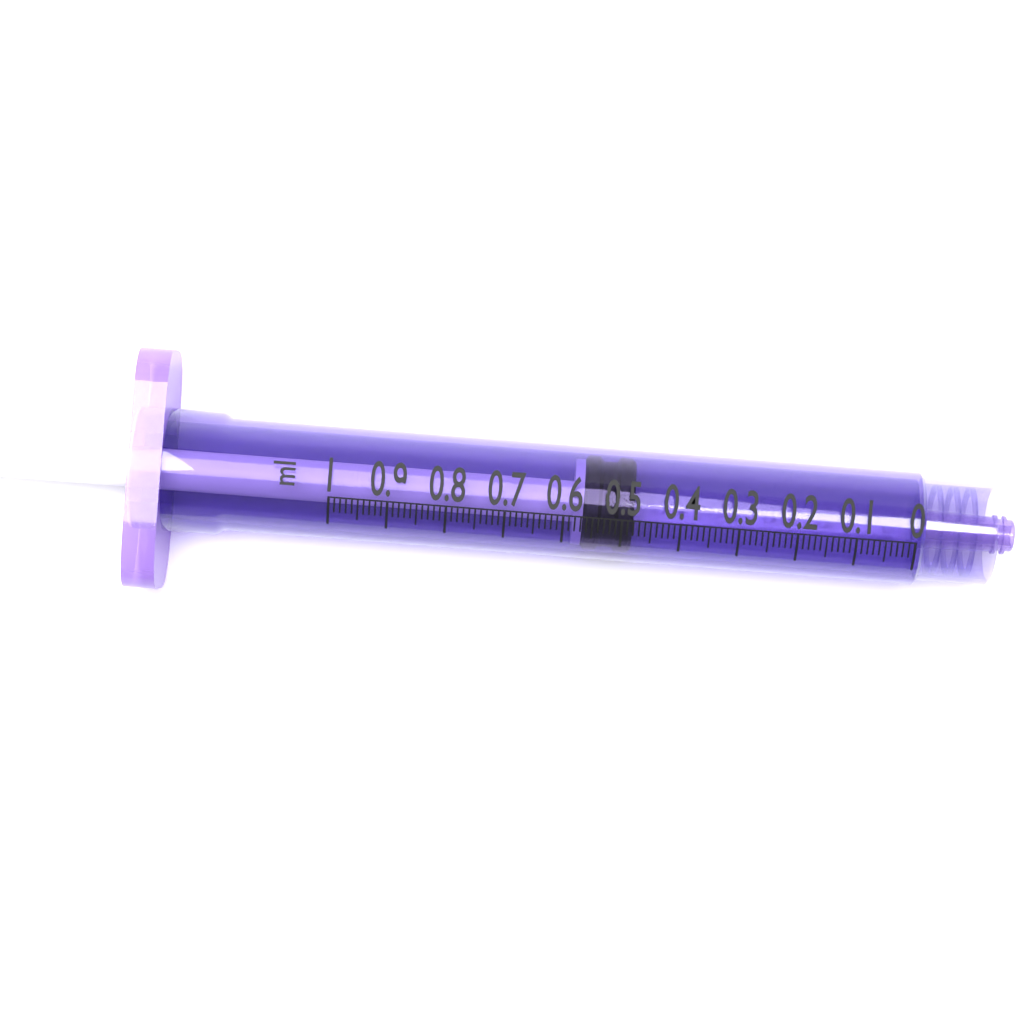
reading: 0.48 ml
